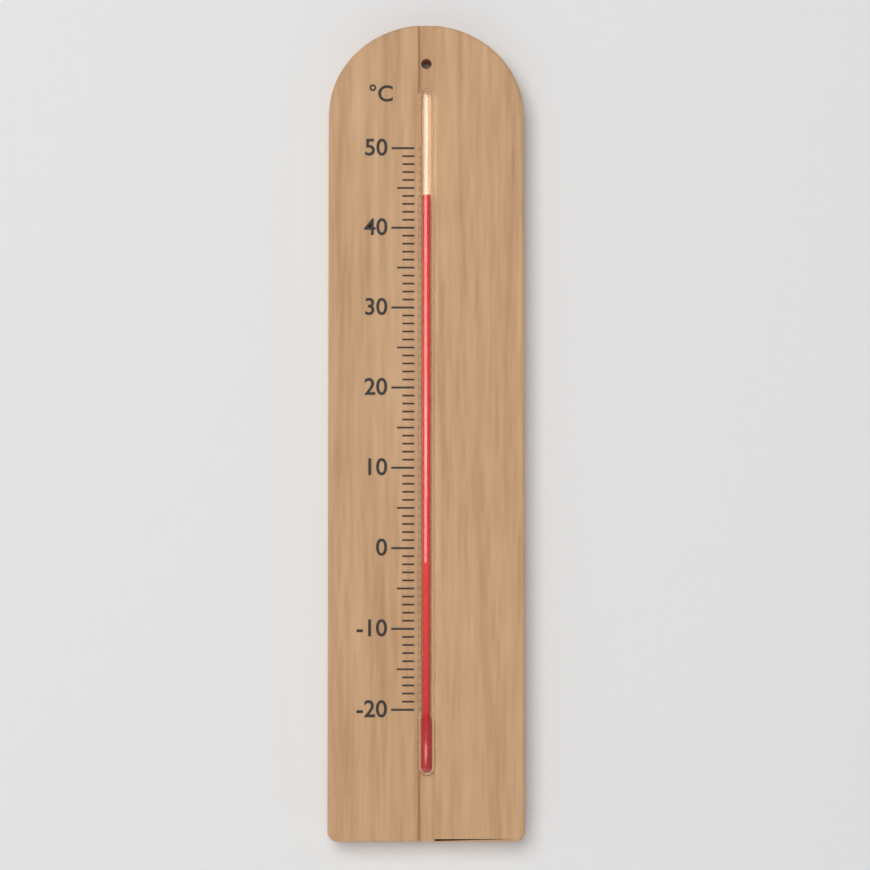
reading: 44 °C
